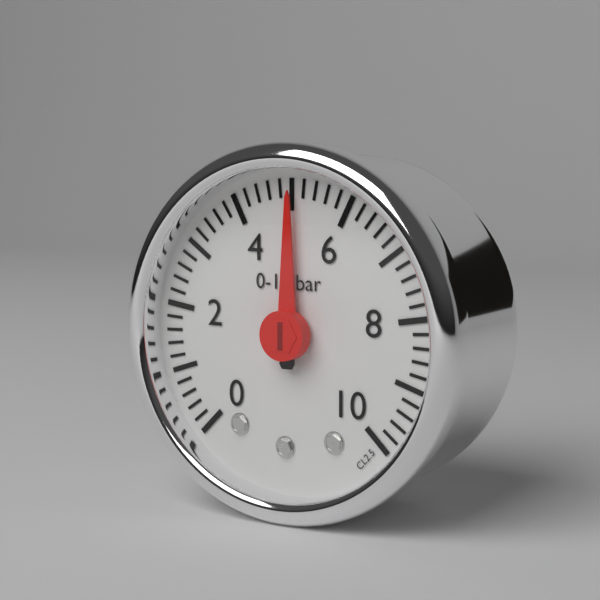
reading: 5.0 bar
